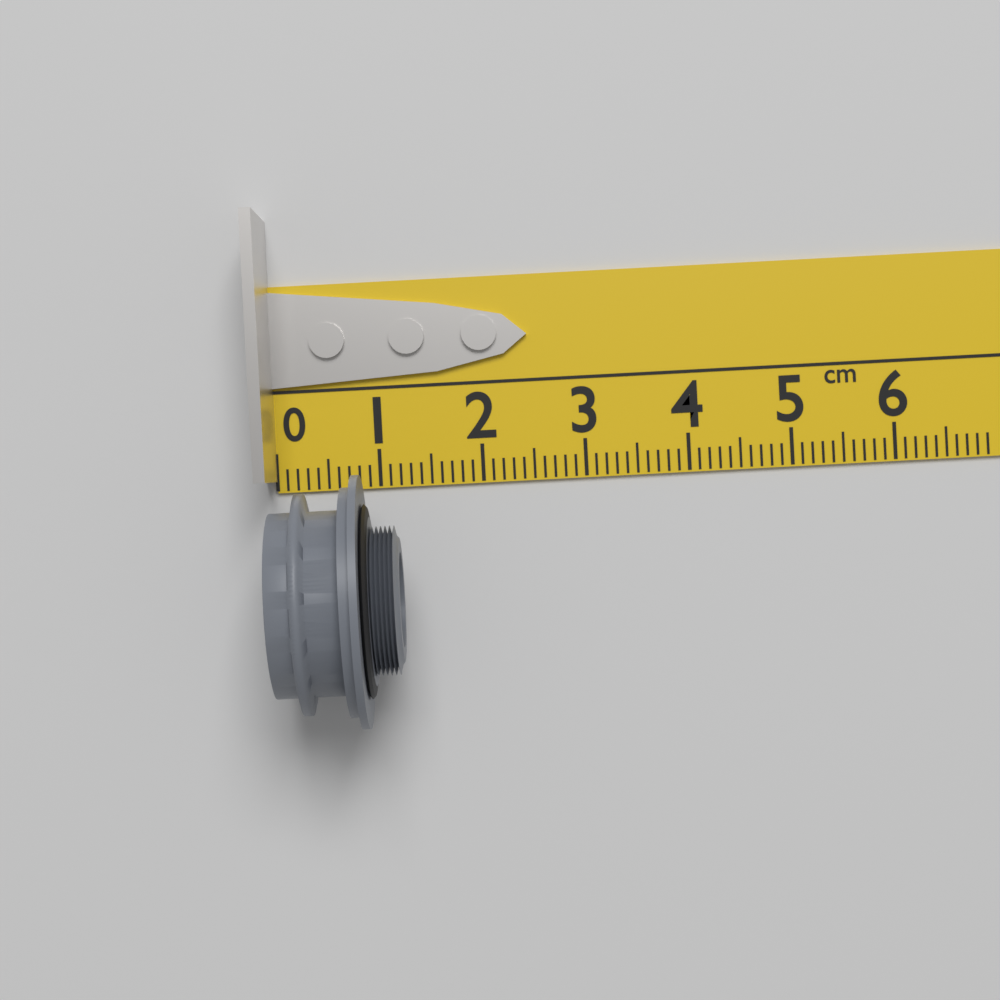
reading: 1.2 cm
